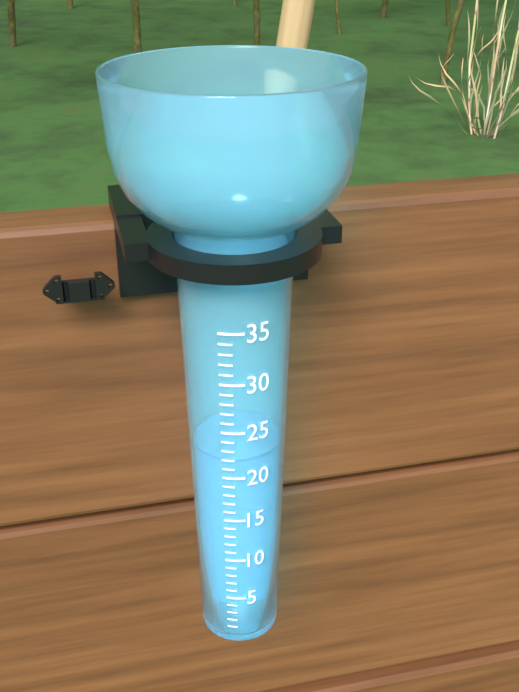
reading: 22 (no unit)
